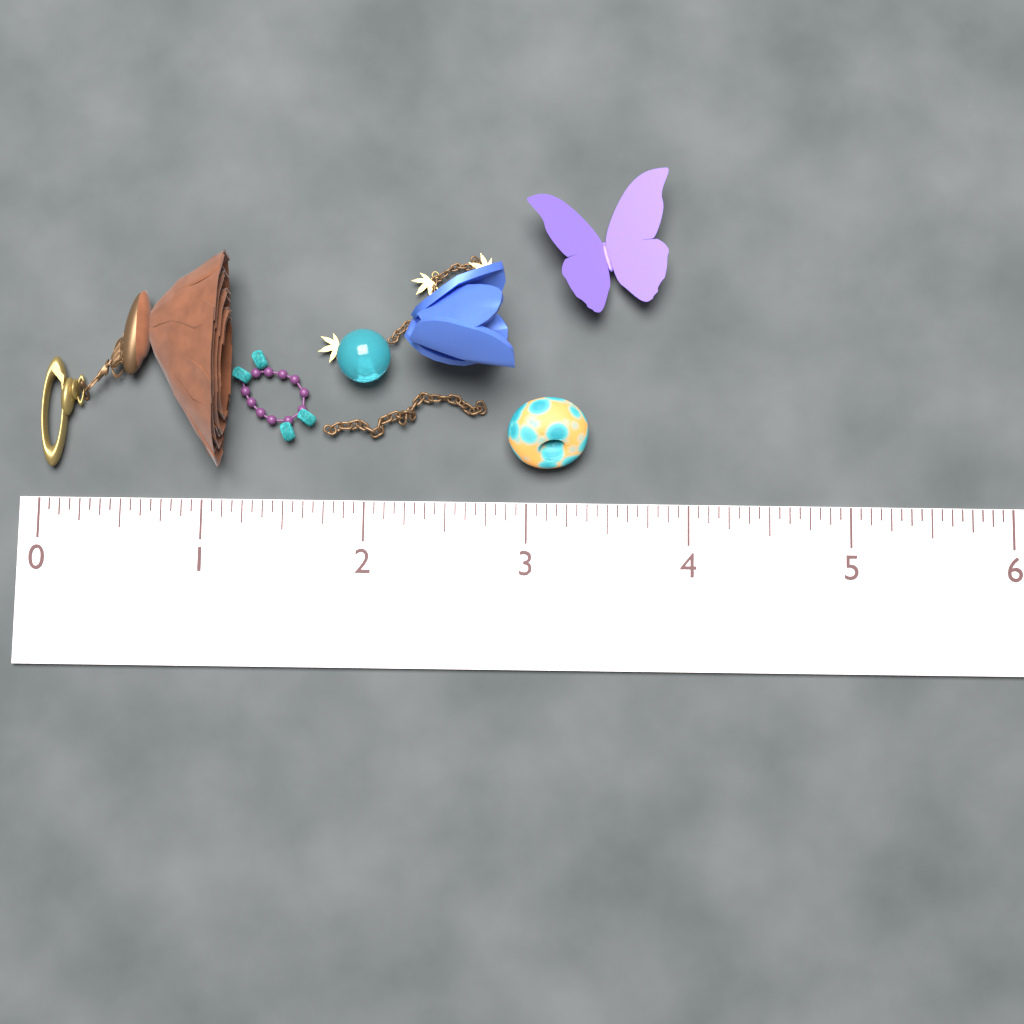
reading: 1.1875 (no unit)
